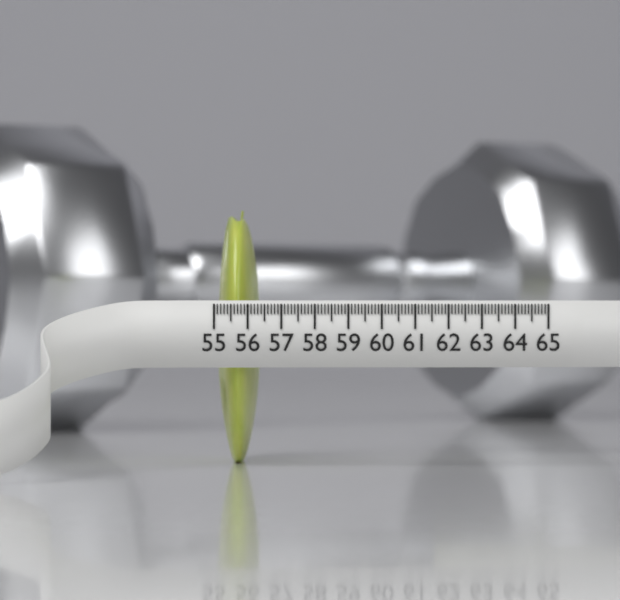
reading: 56.3 (no unit)
